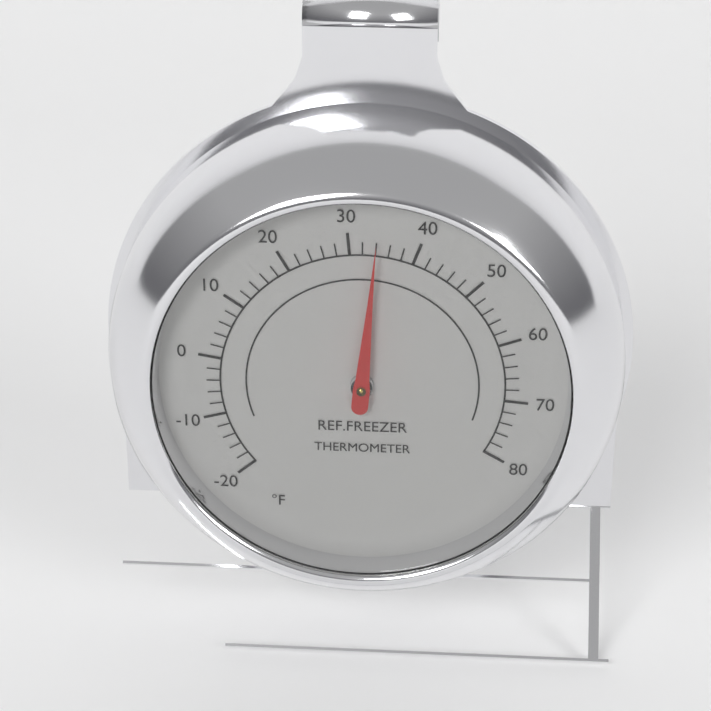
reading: 34 °F
